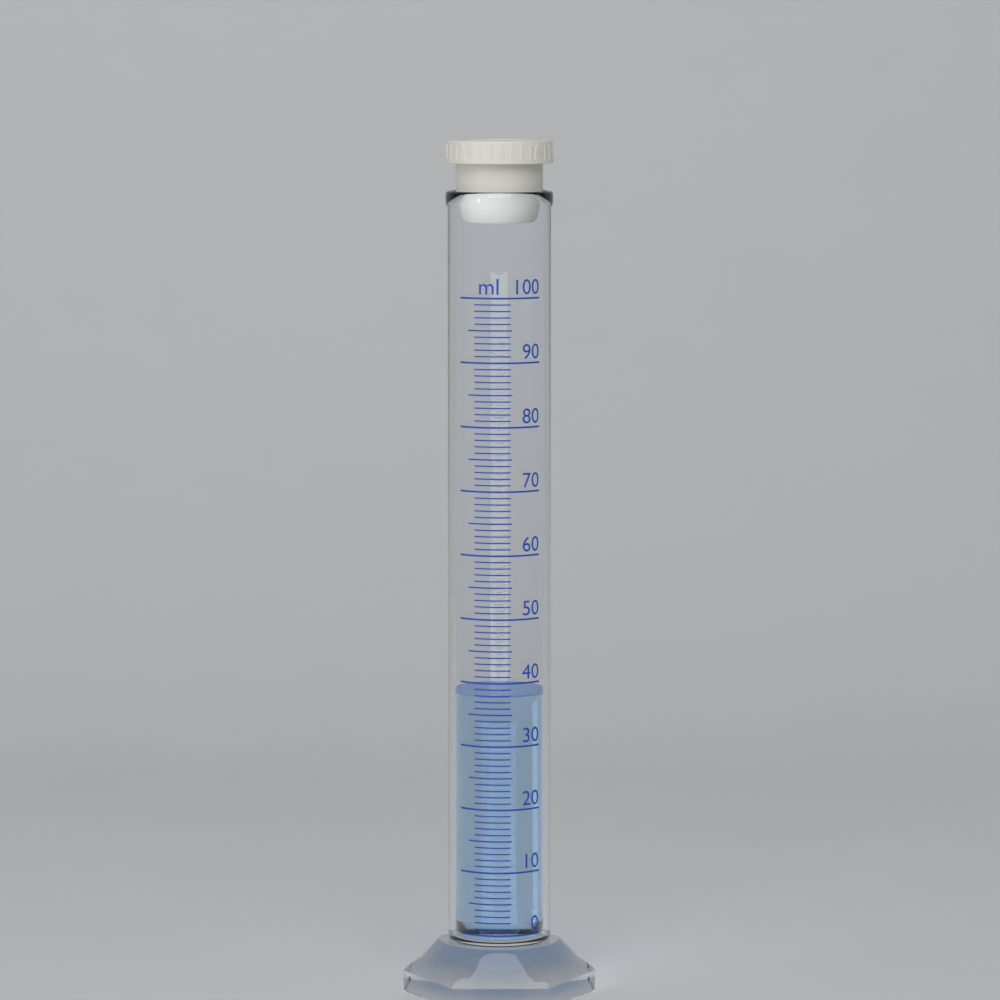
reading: 38 ml
